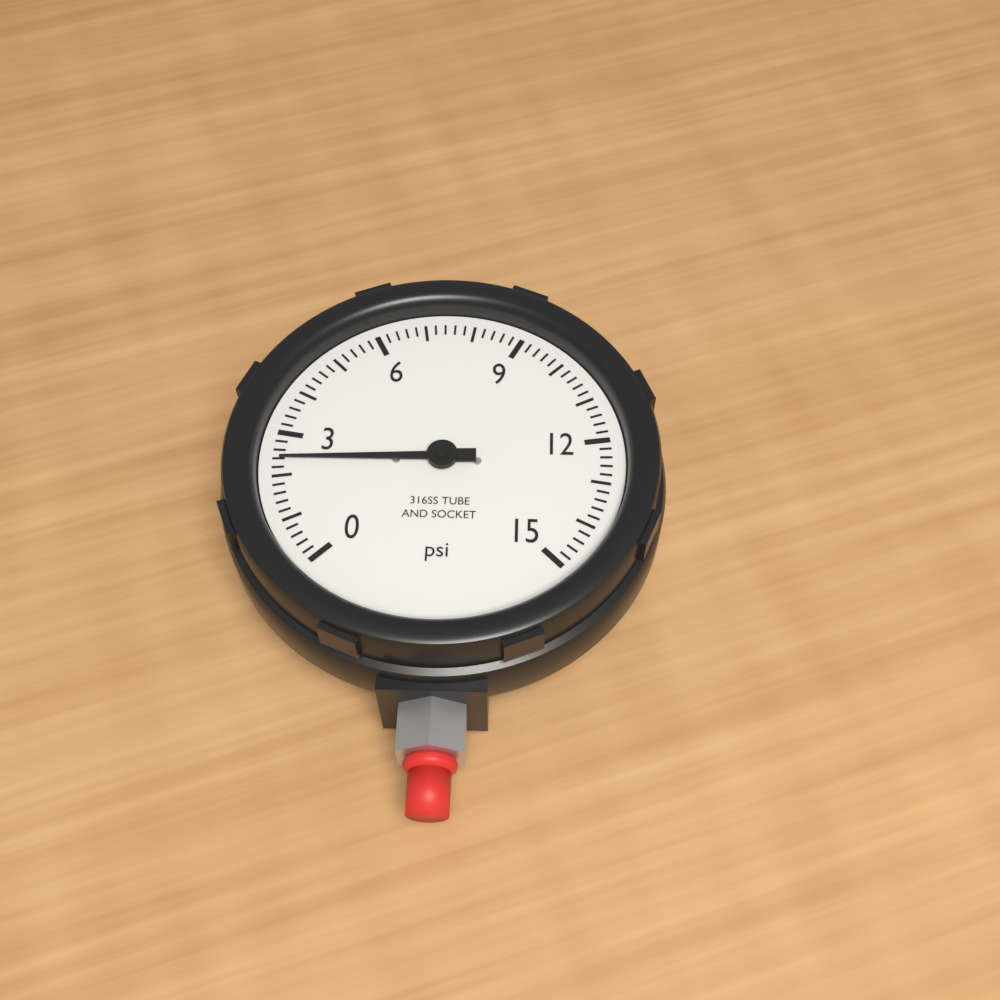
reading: 2.4 psi
